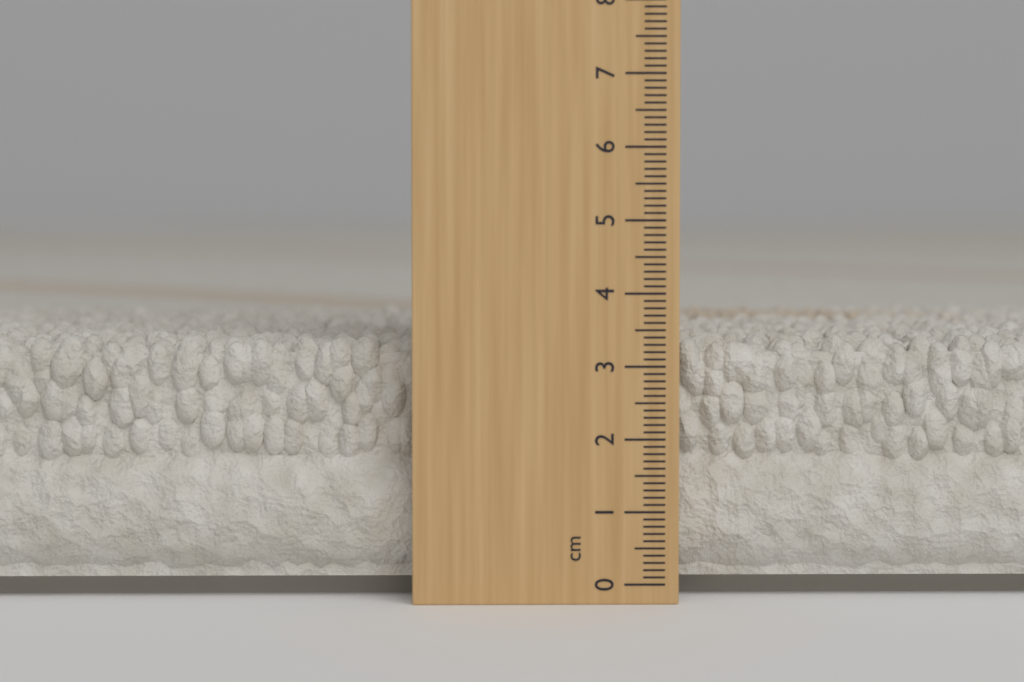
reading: 3.4 cm
